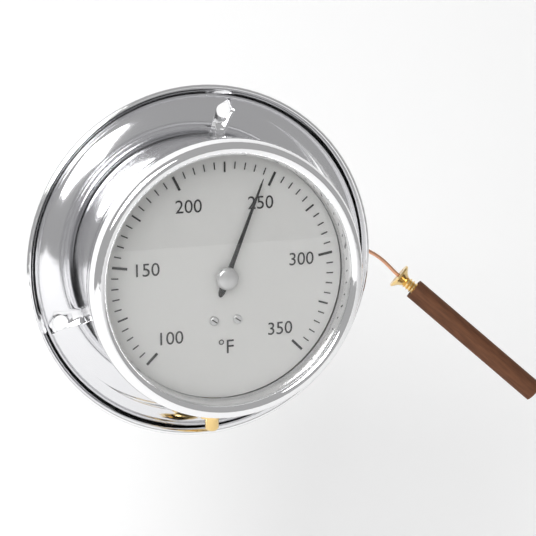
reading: 245 °F
